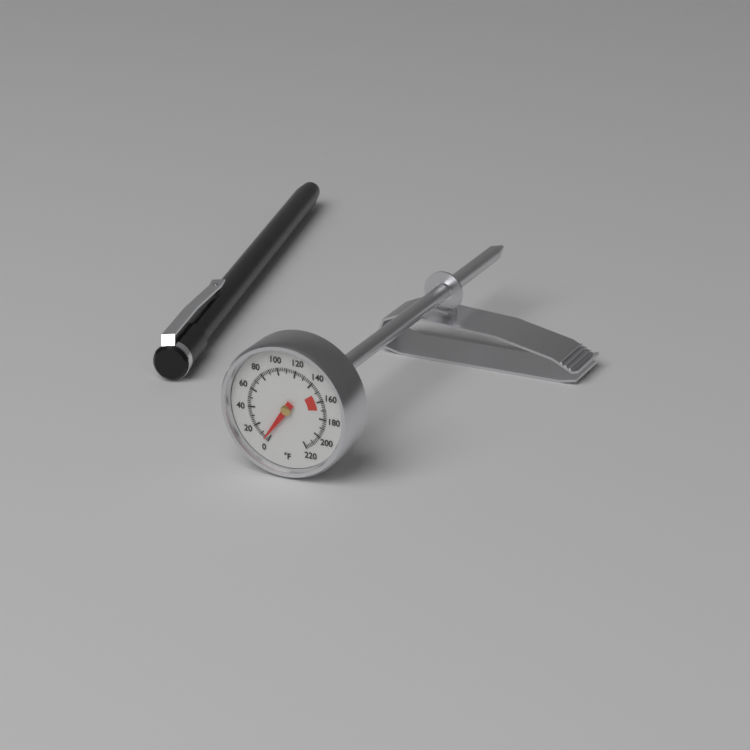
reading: 4 °F
